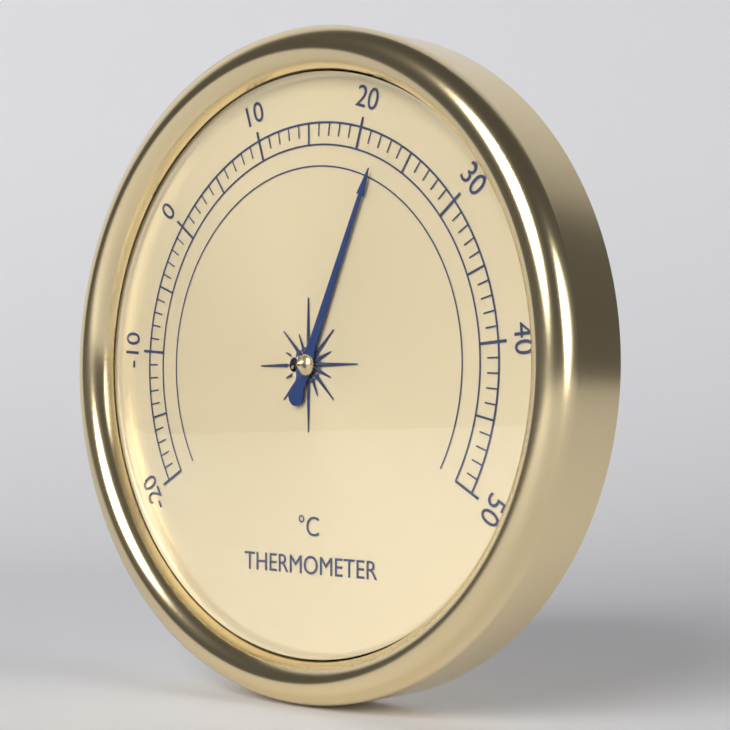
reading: 22 °C
